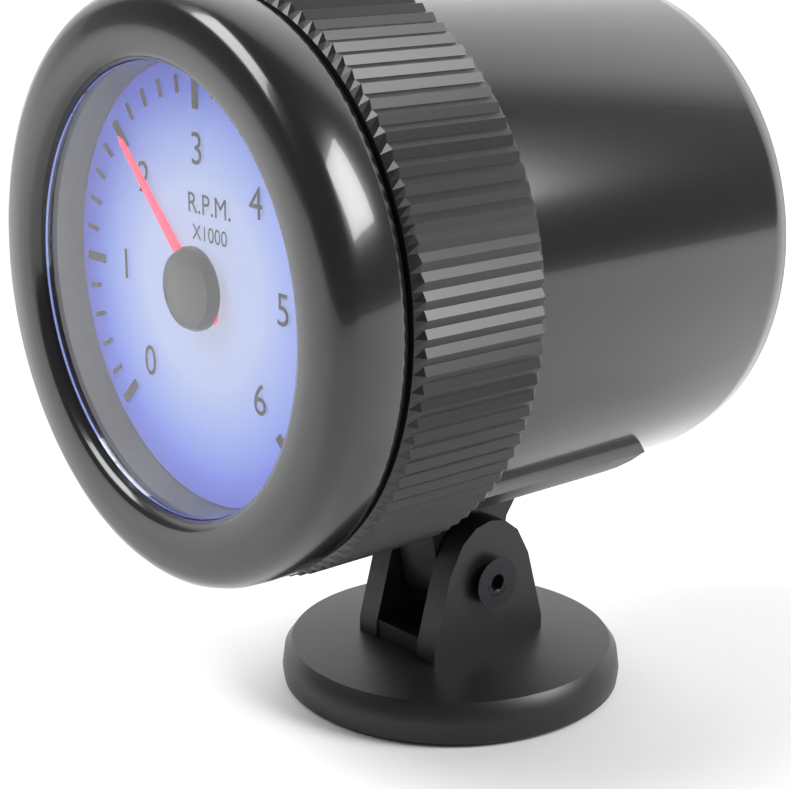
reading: 2.0 RPM x1000
